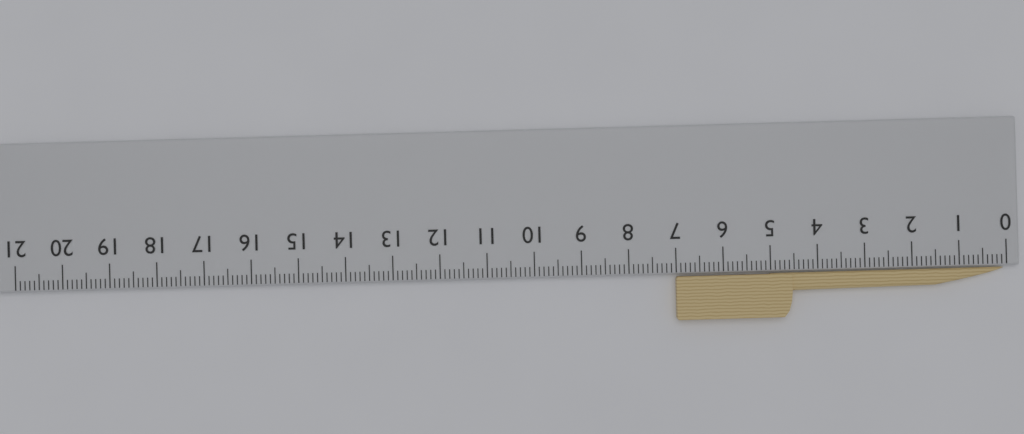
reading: 7.0 cm
